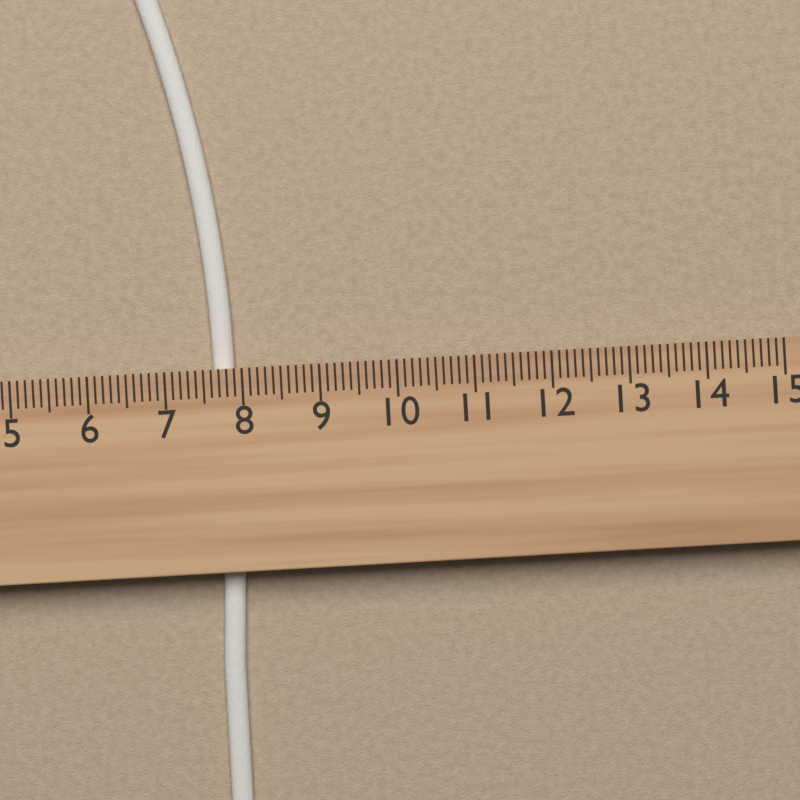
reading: 7.9 cm
